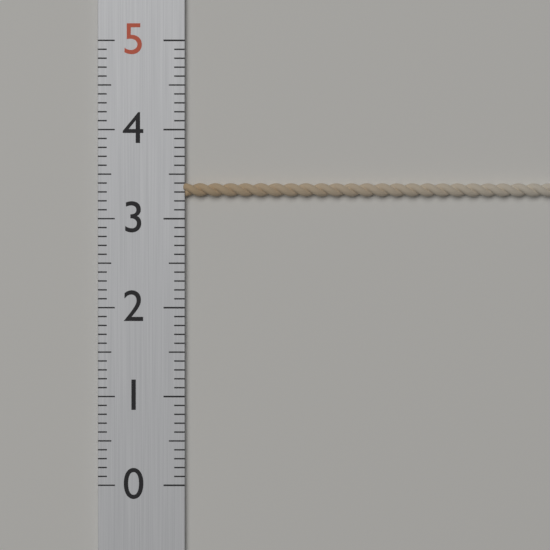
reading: 3.4 (no unit)
